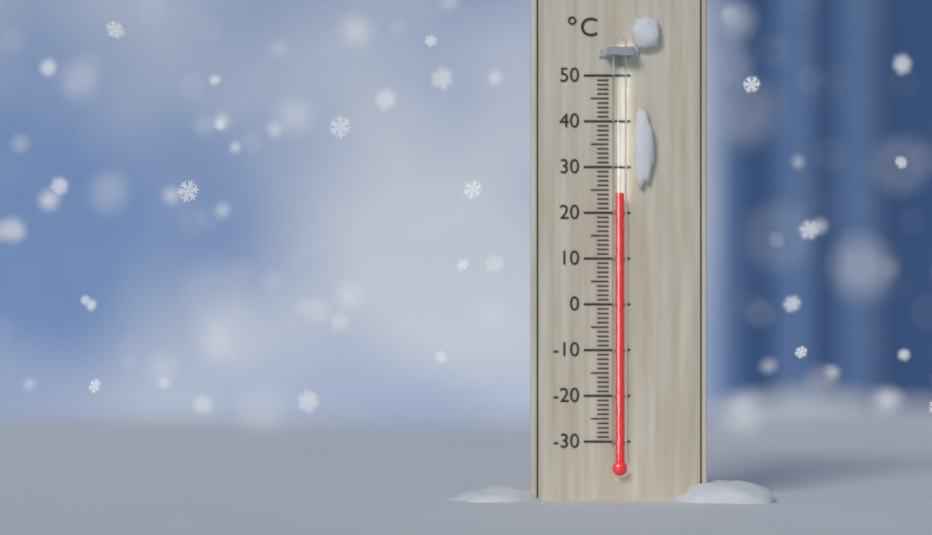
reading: 24 °C
